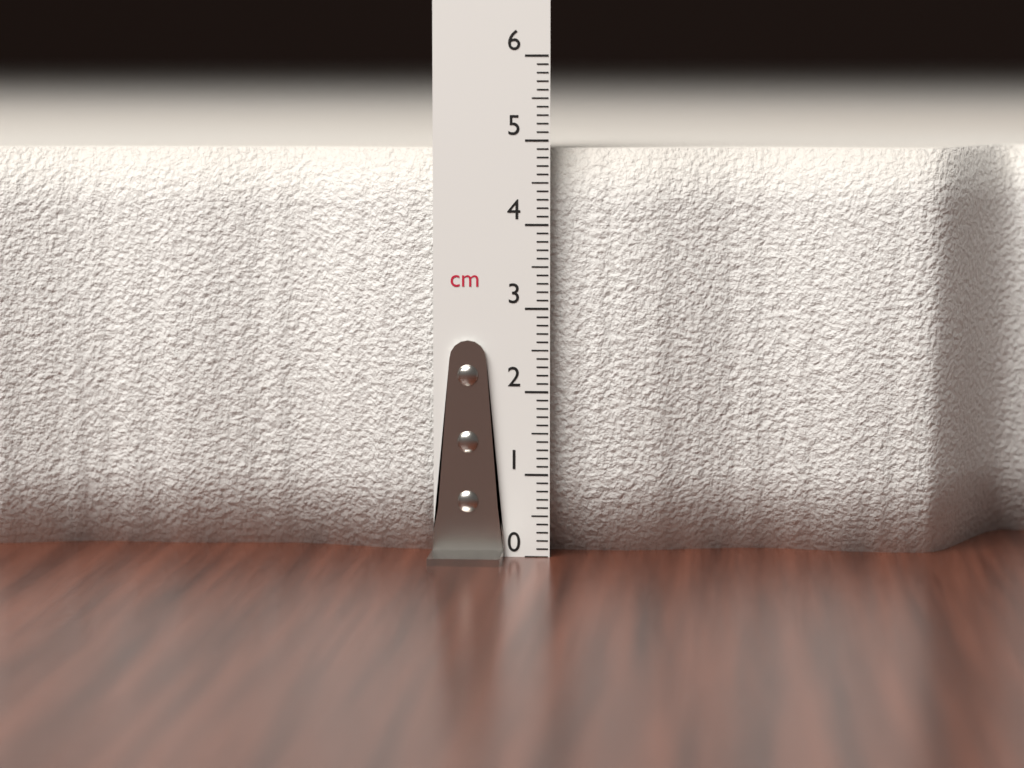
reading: 4.9 cm
